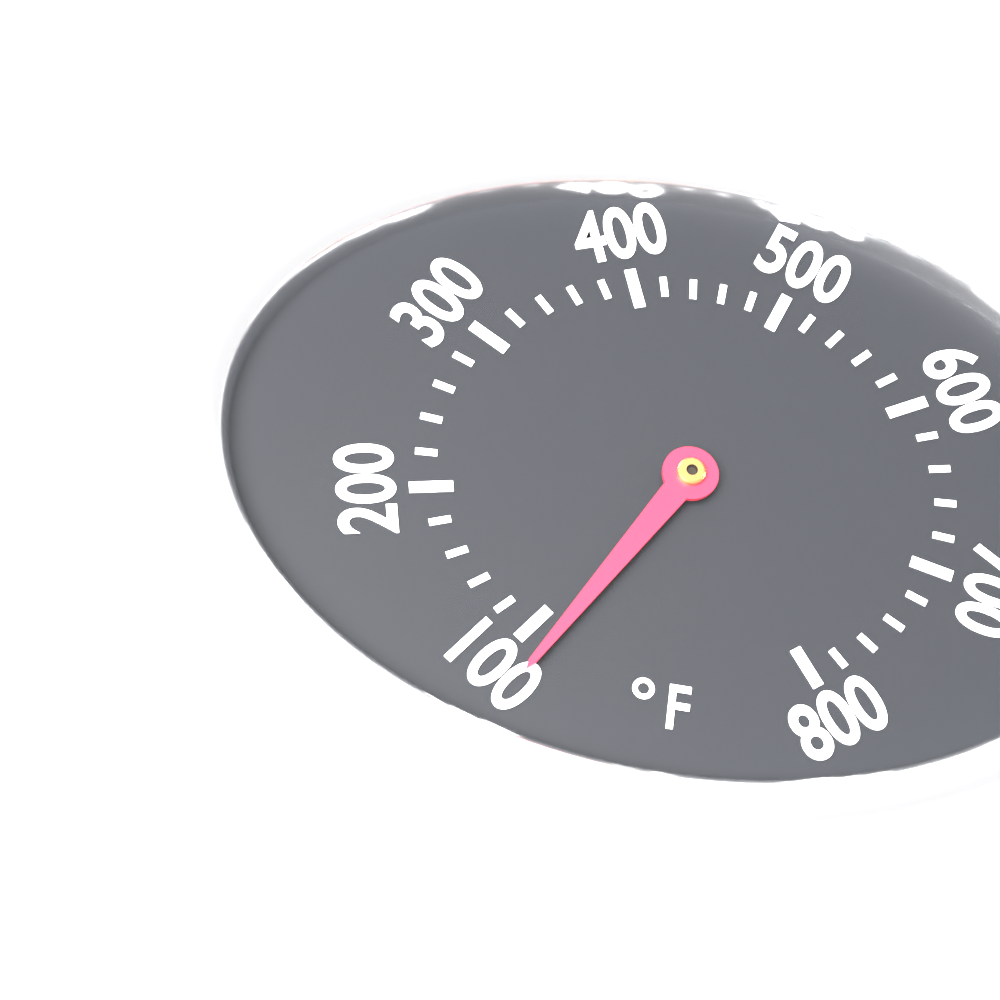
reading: 85 °F
